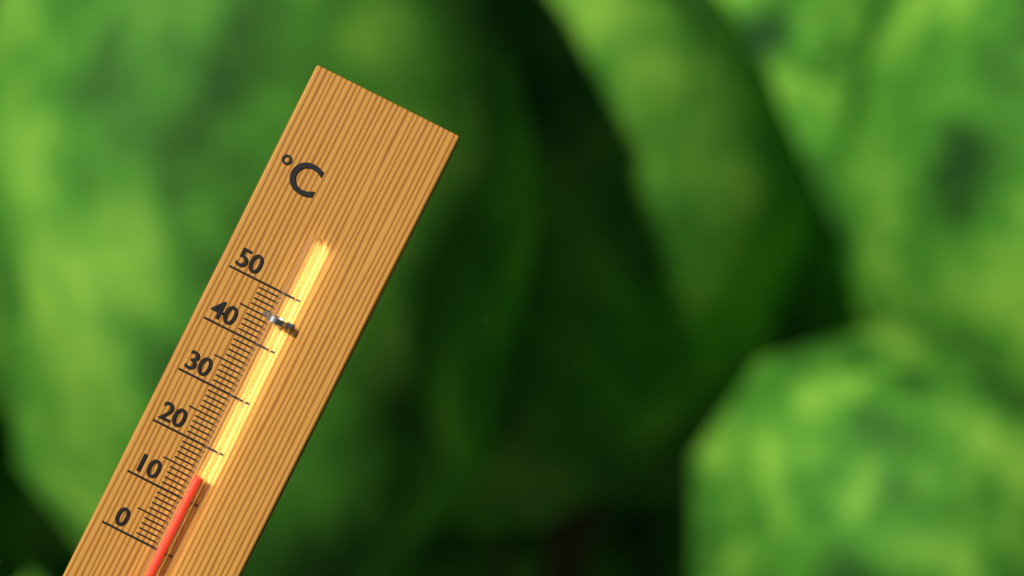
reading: 15 °C
